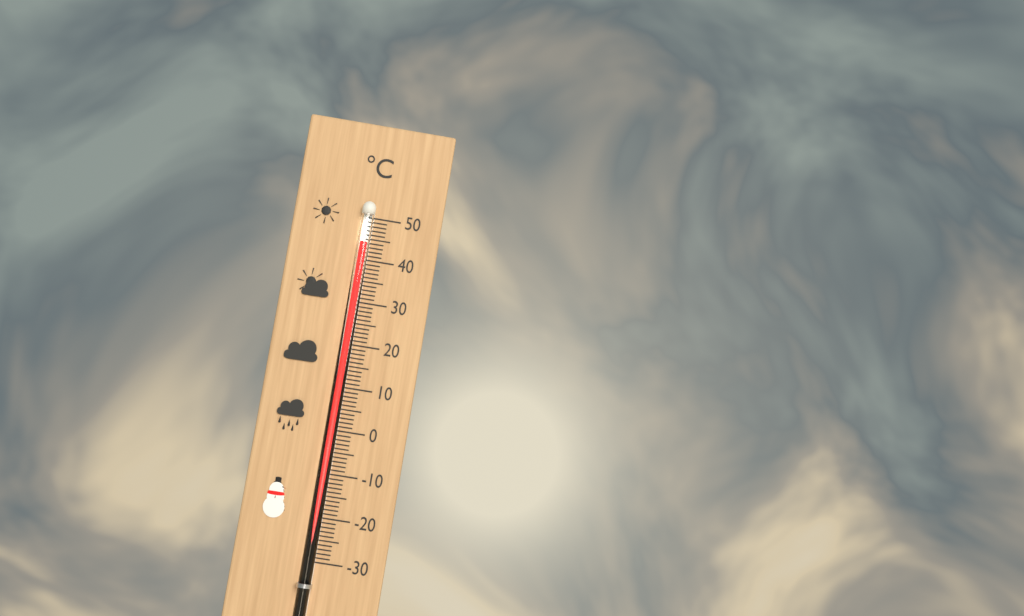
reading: 44 °C
